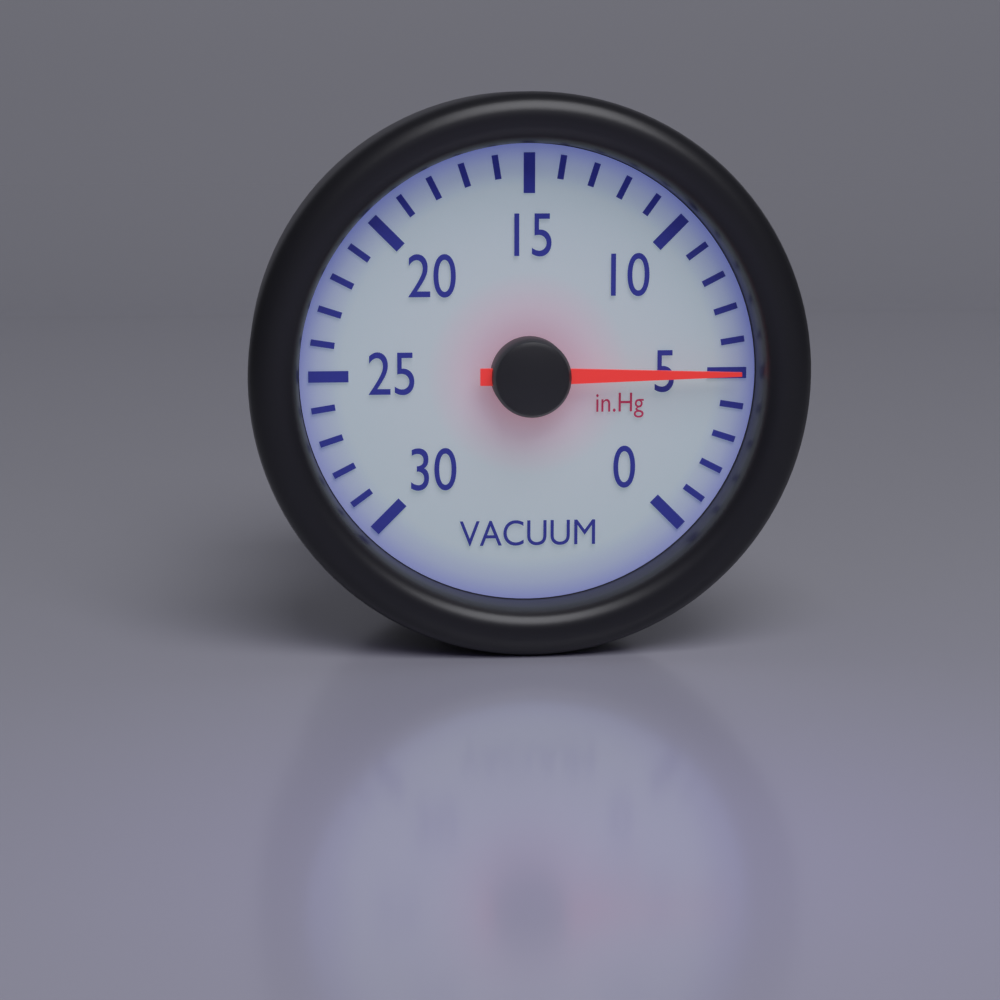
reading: 5 inHg
